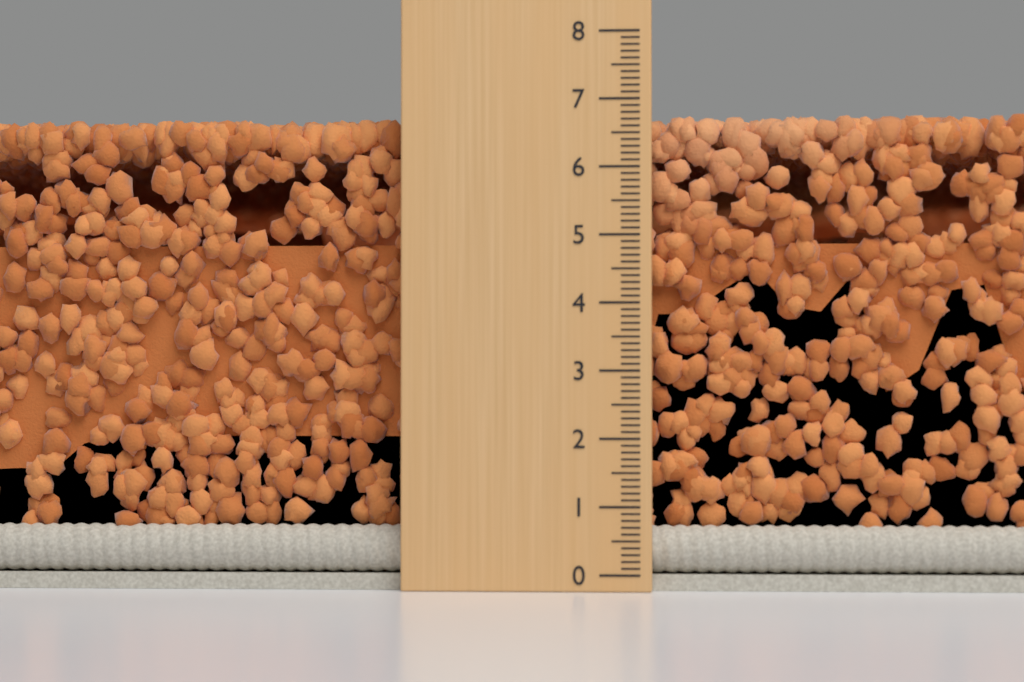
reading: 6.8 (no unit)
